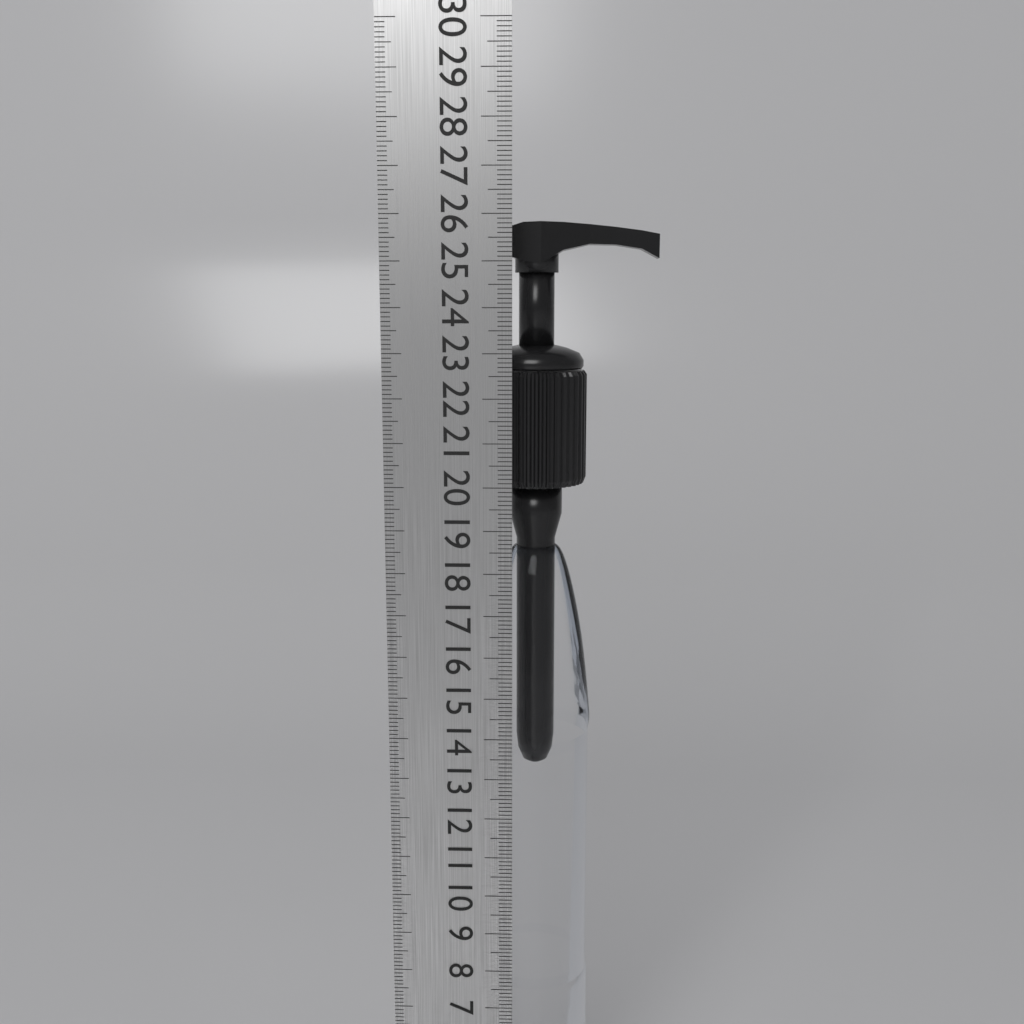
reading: 25.9 cm
